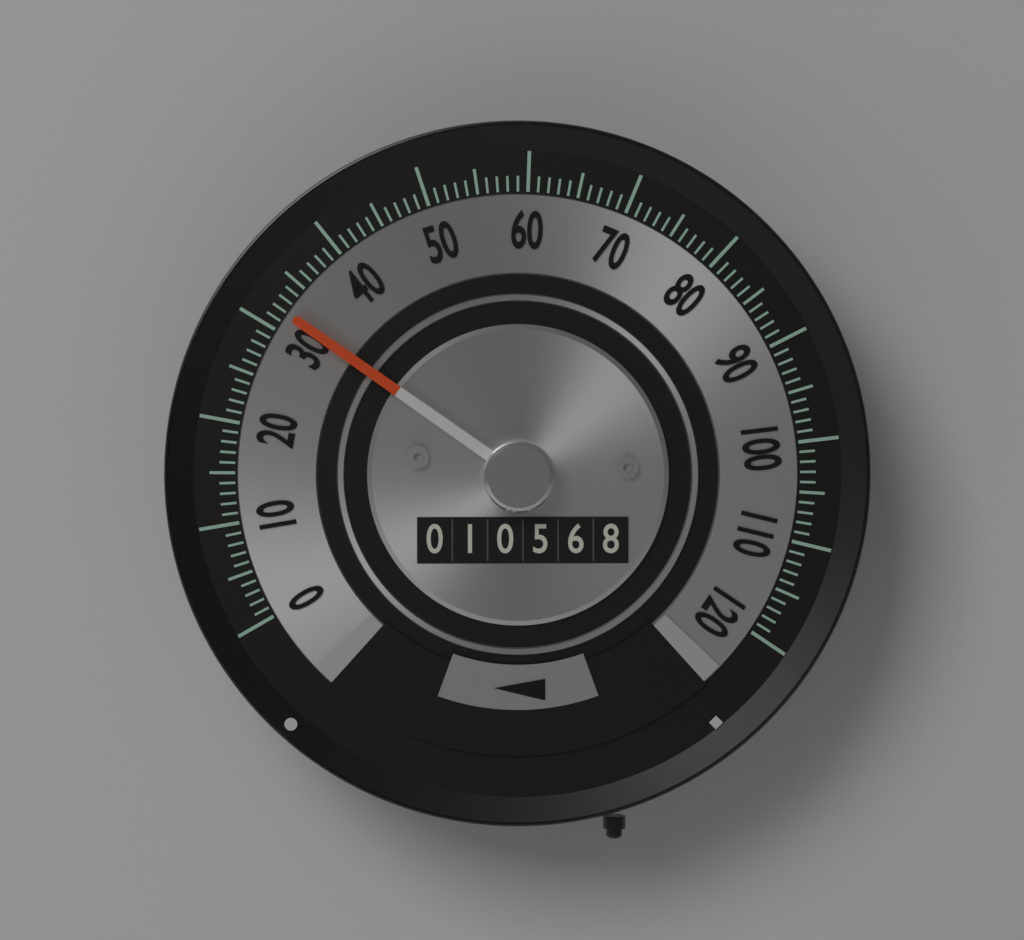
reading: 32 (no unit)
